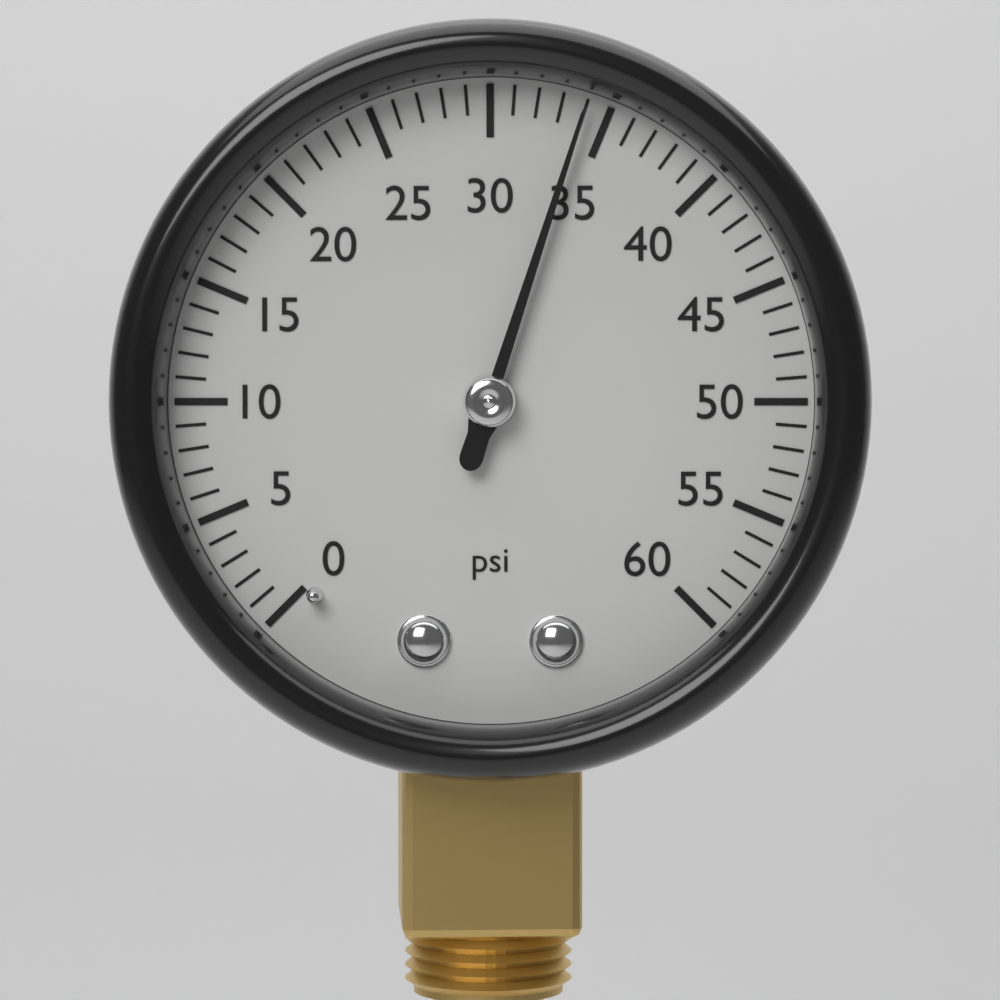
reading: 34 psi
